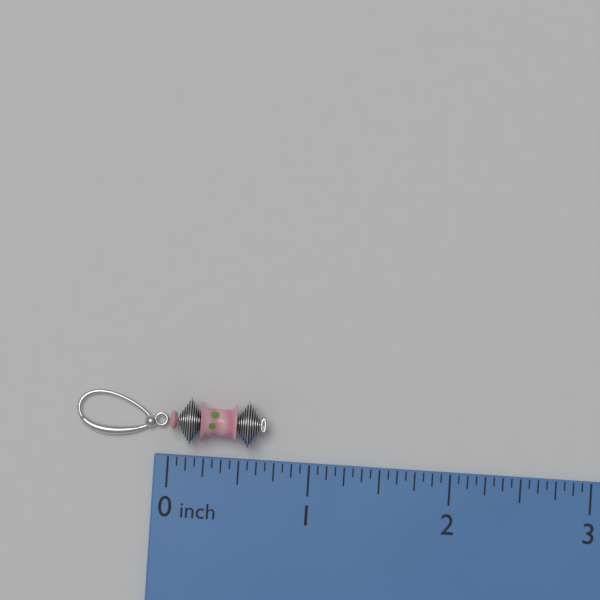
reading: 0.6875 inch
